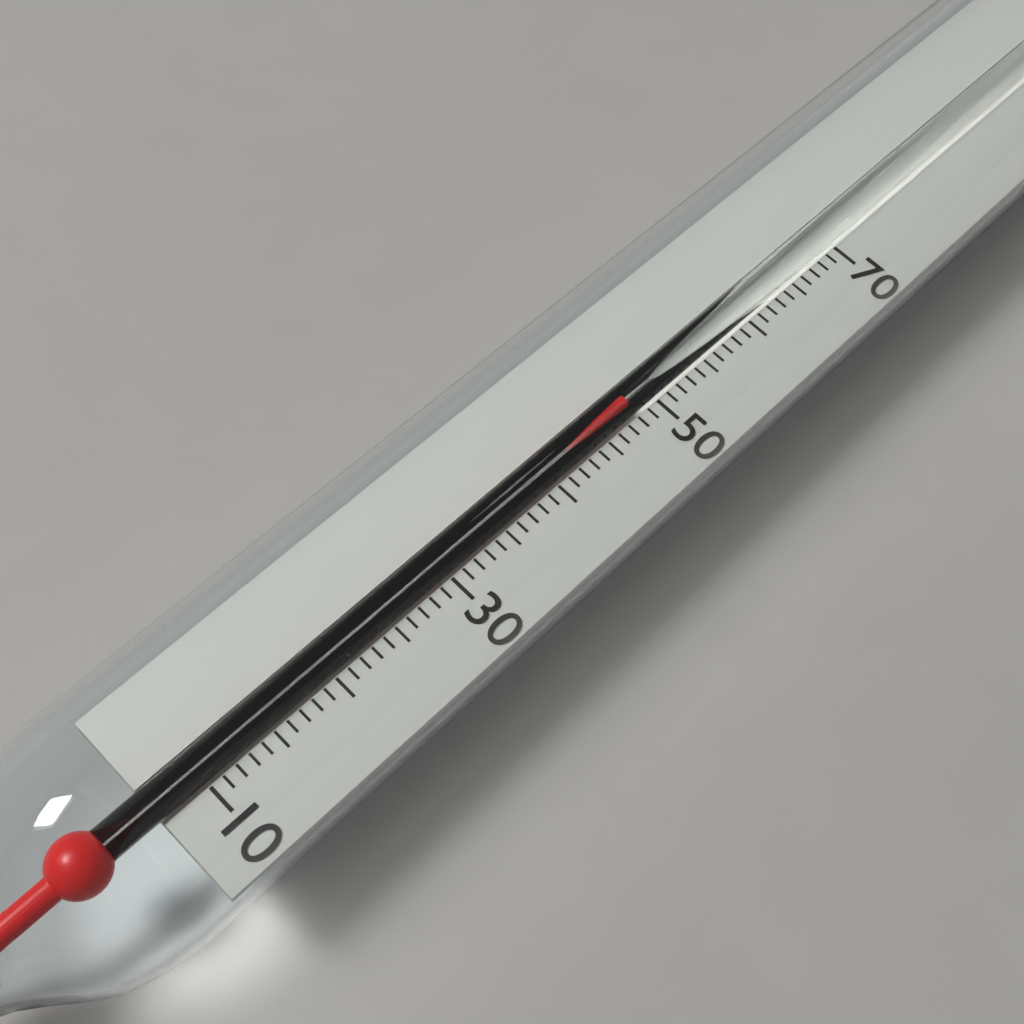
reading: 48 (no unit)
